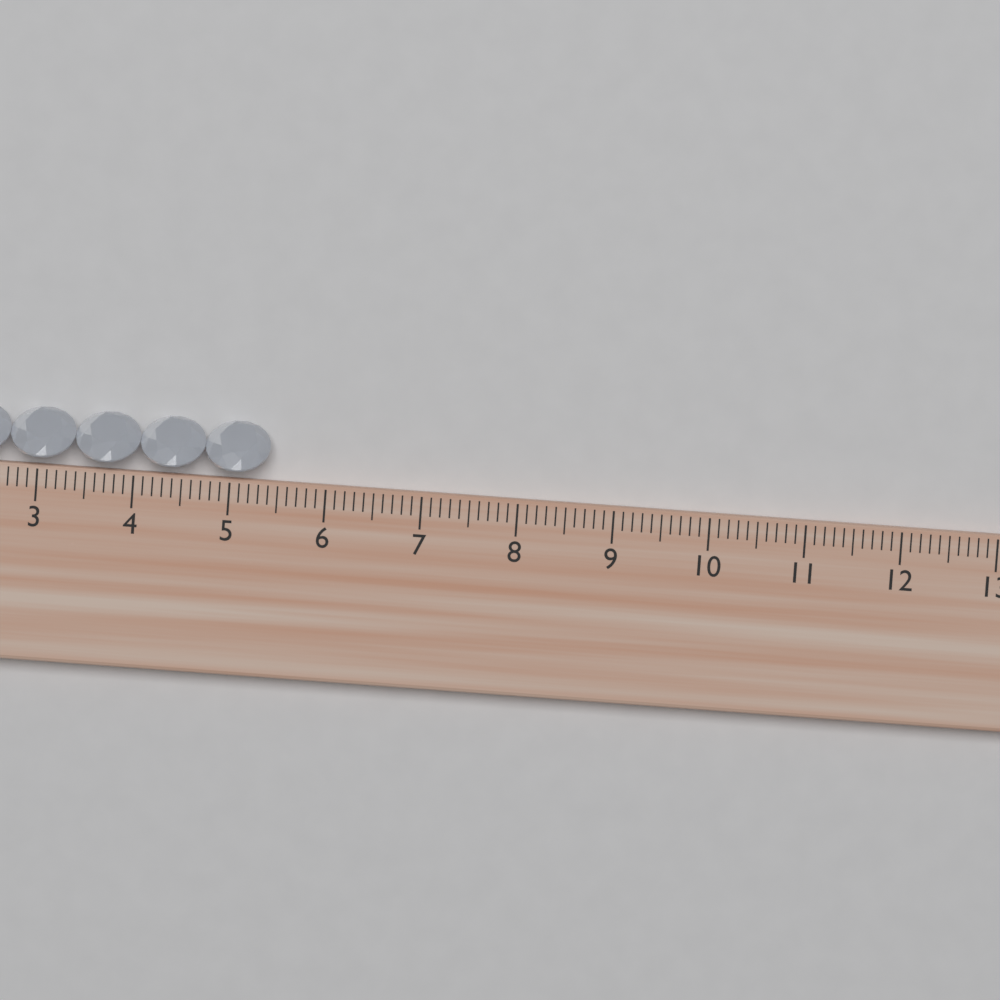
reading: 5.4 cm
